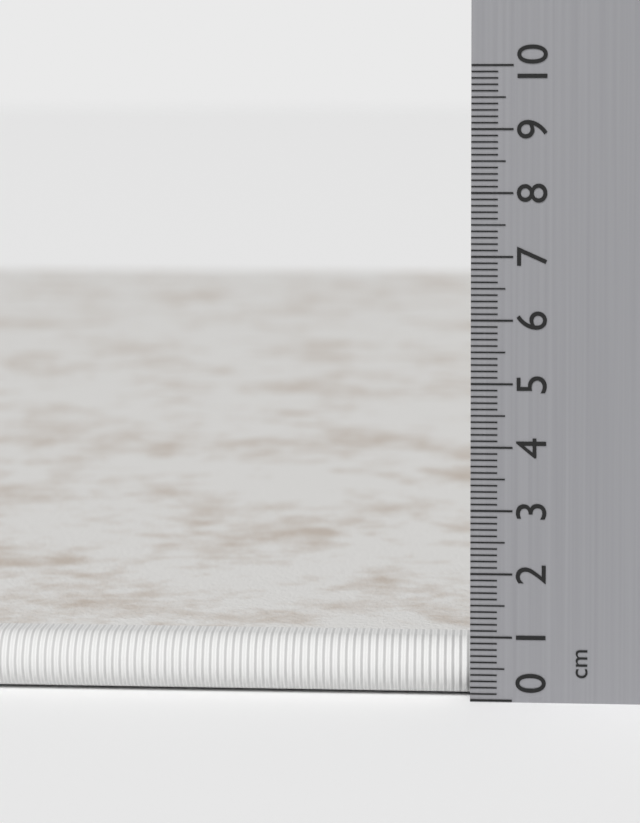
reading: 0.9 cm
